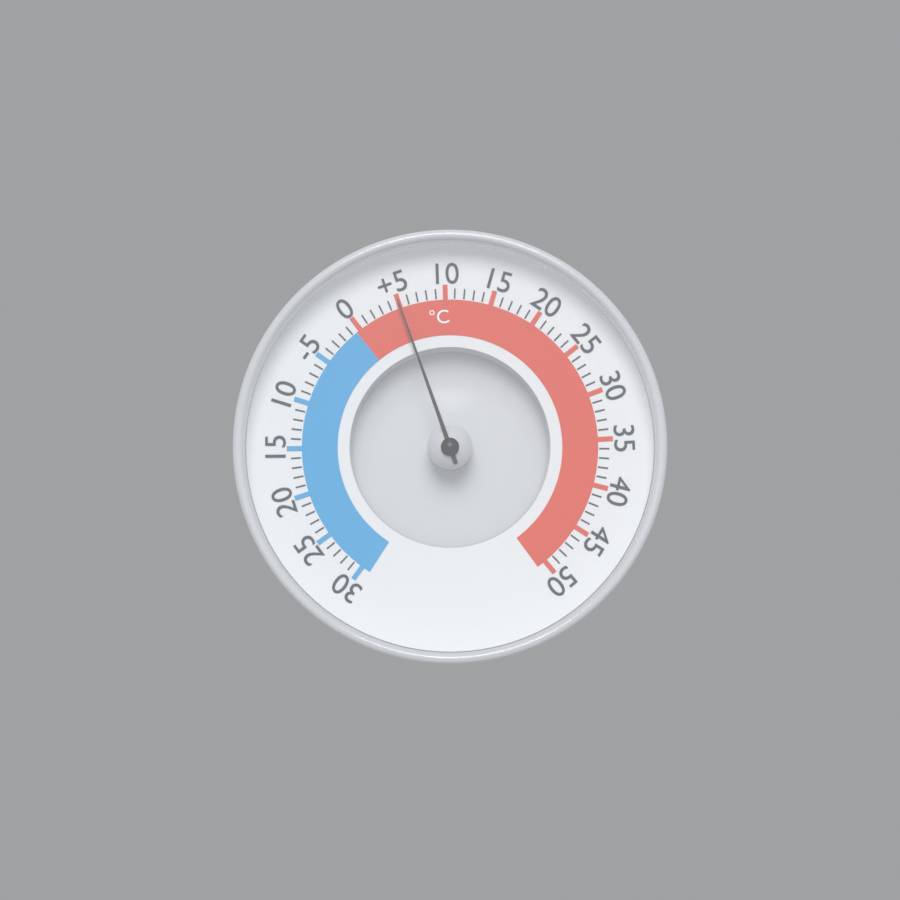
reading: 5 °C
